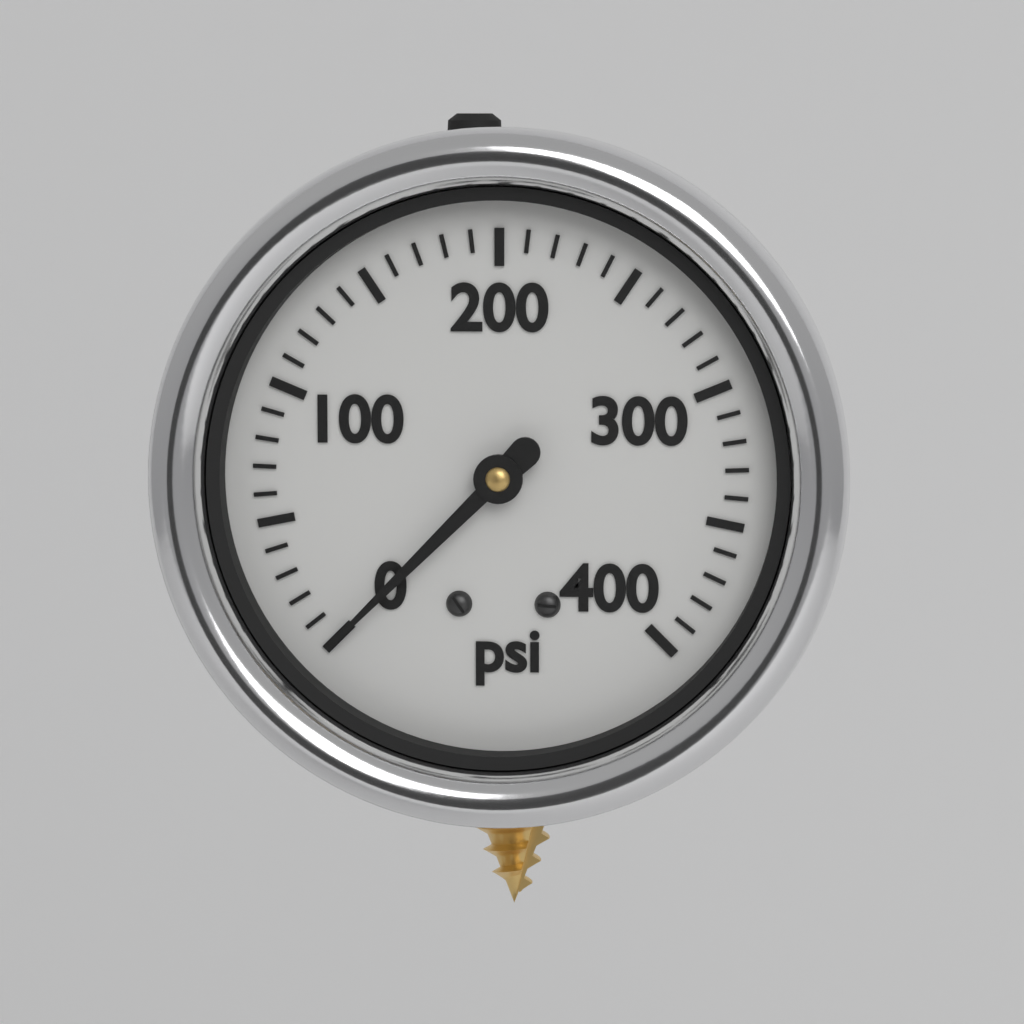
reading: 0 psi
